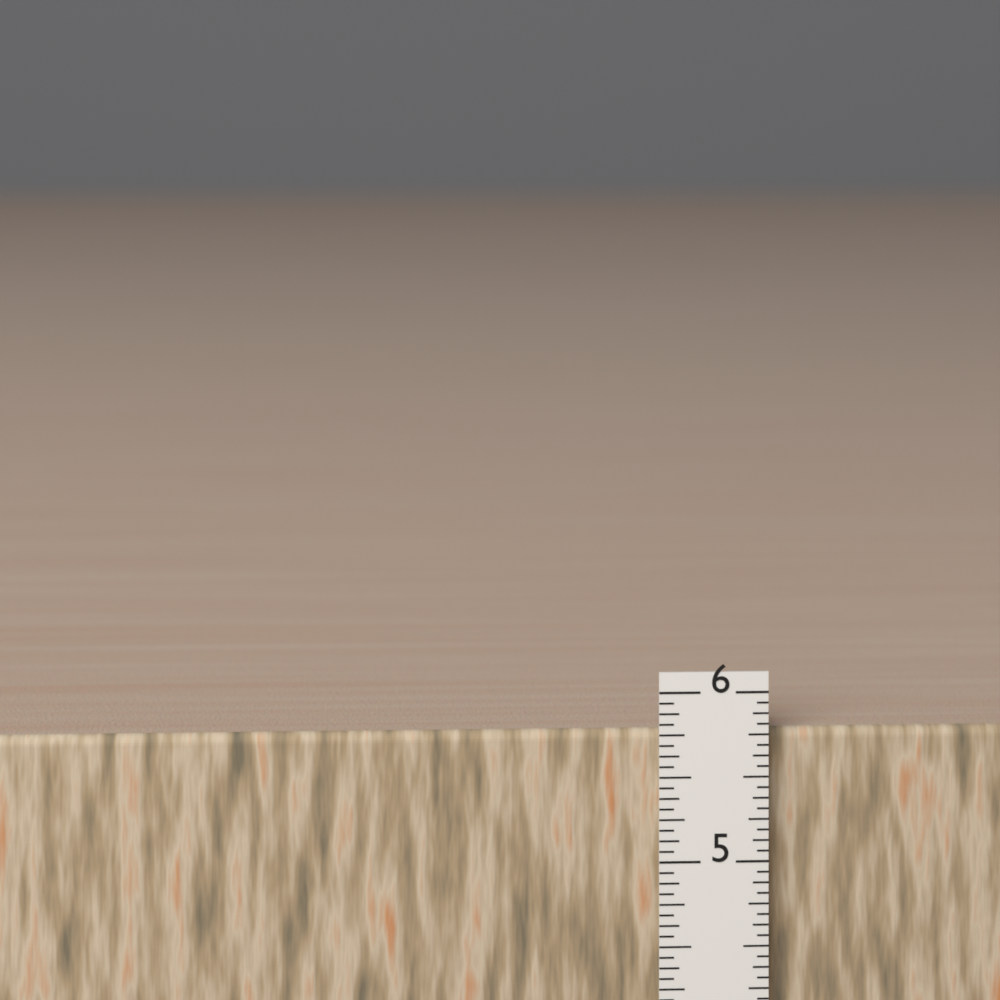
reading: 5.7500 in
